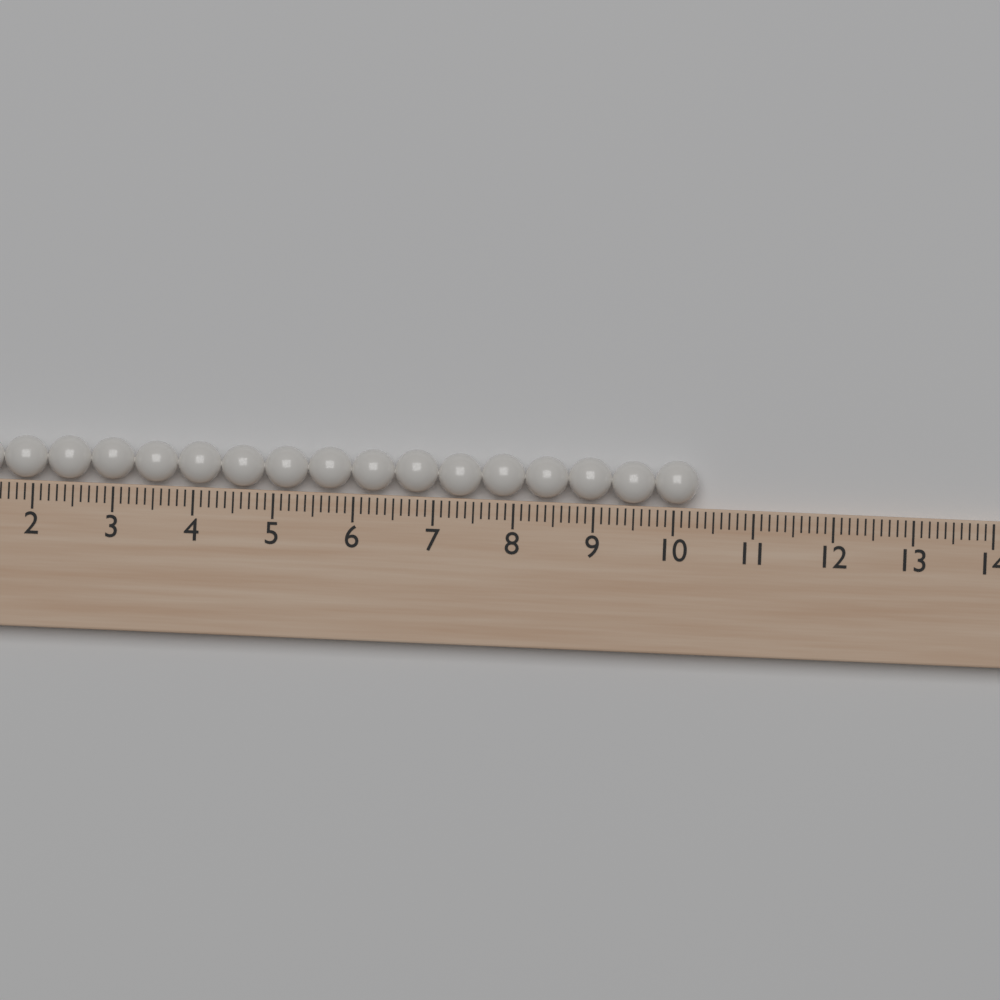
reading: 10.3 (no unit)
